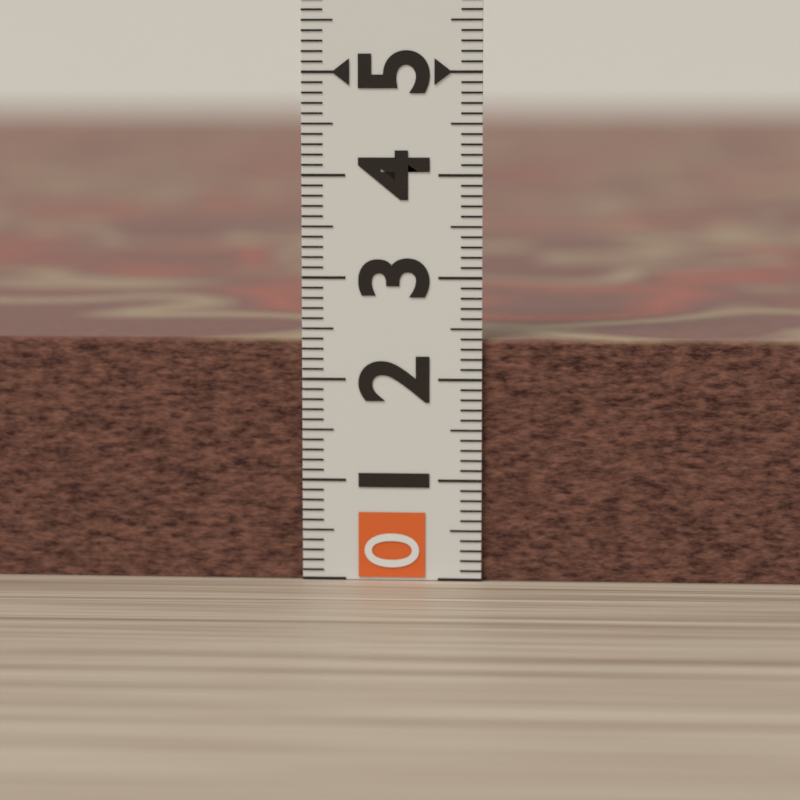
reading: 2.4 (no unit)
